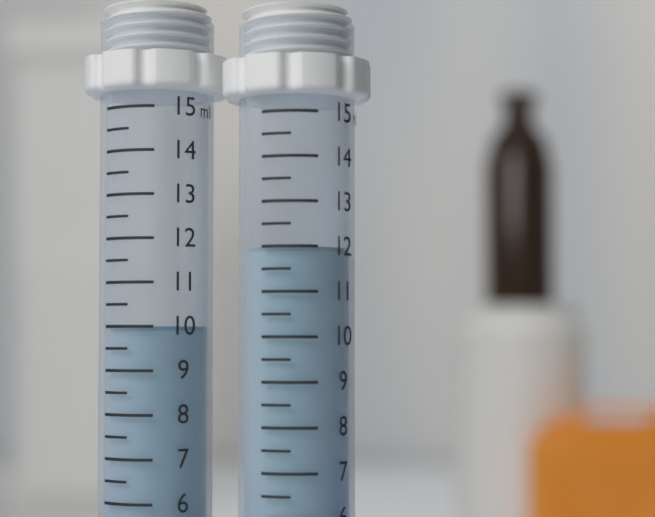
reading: 10.0 ml
